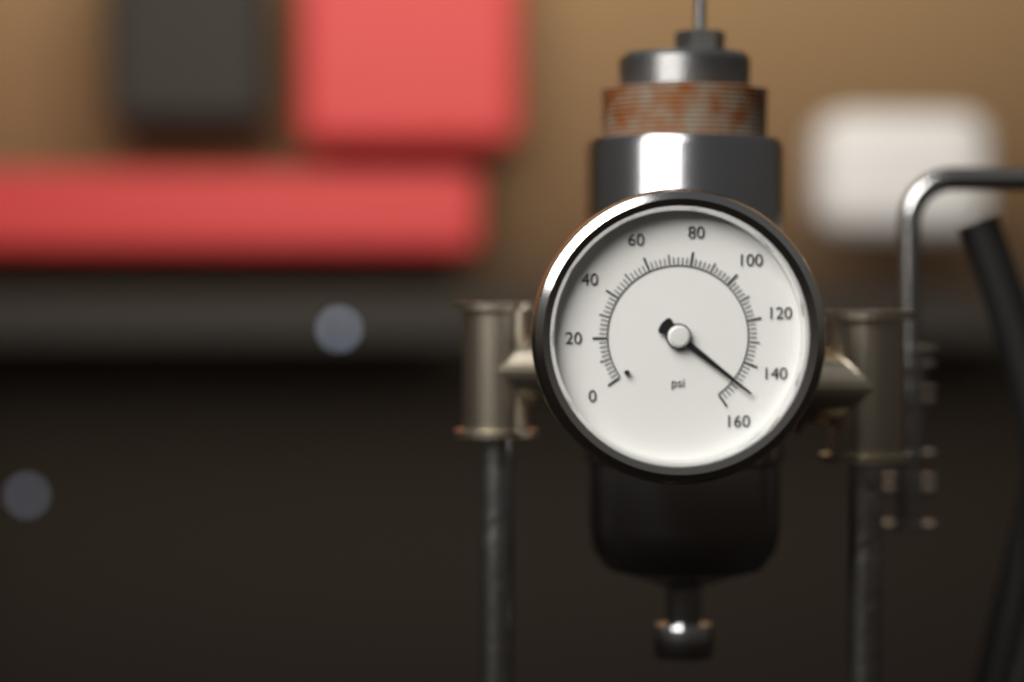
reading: 150 psi
